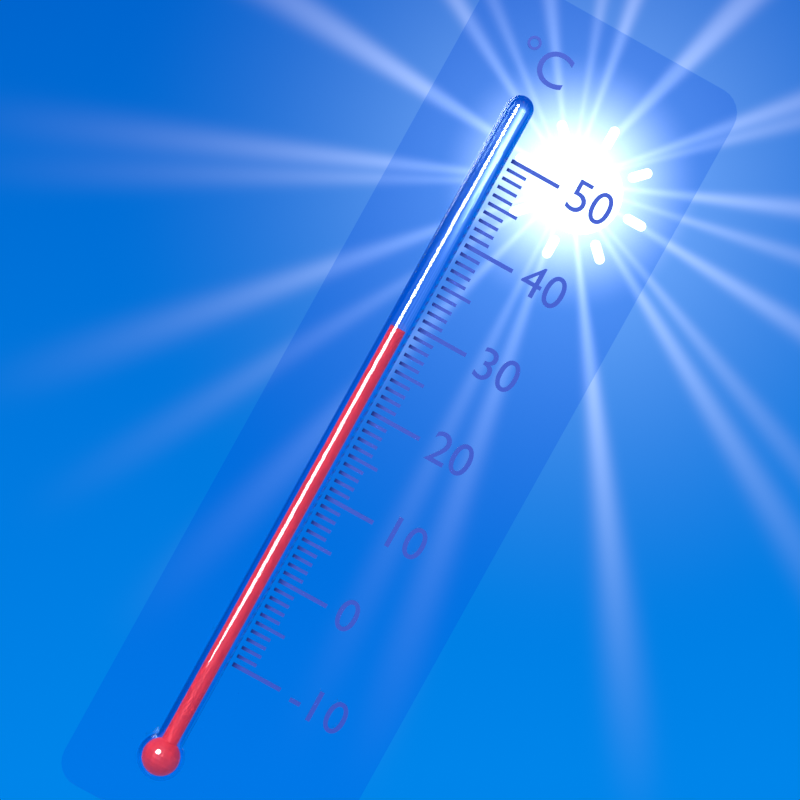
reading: 29 °C
